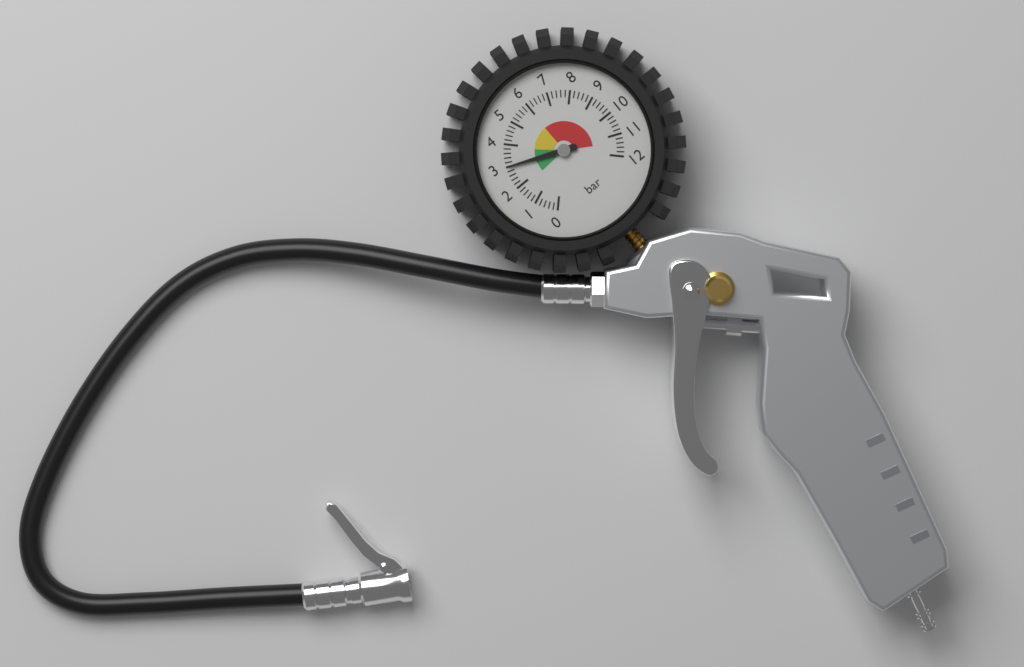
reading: 3.0 bar
